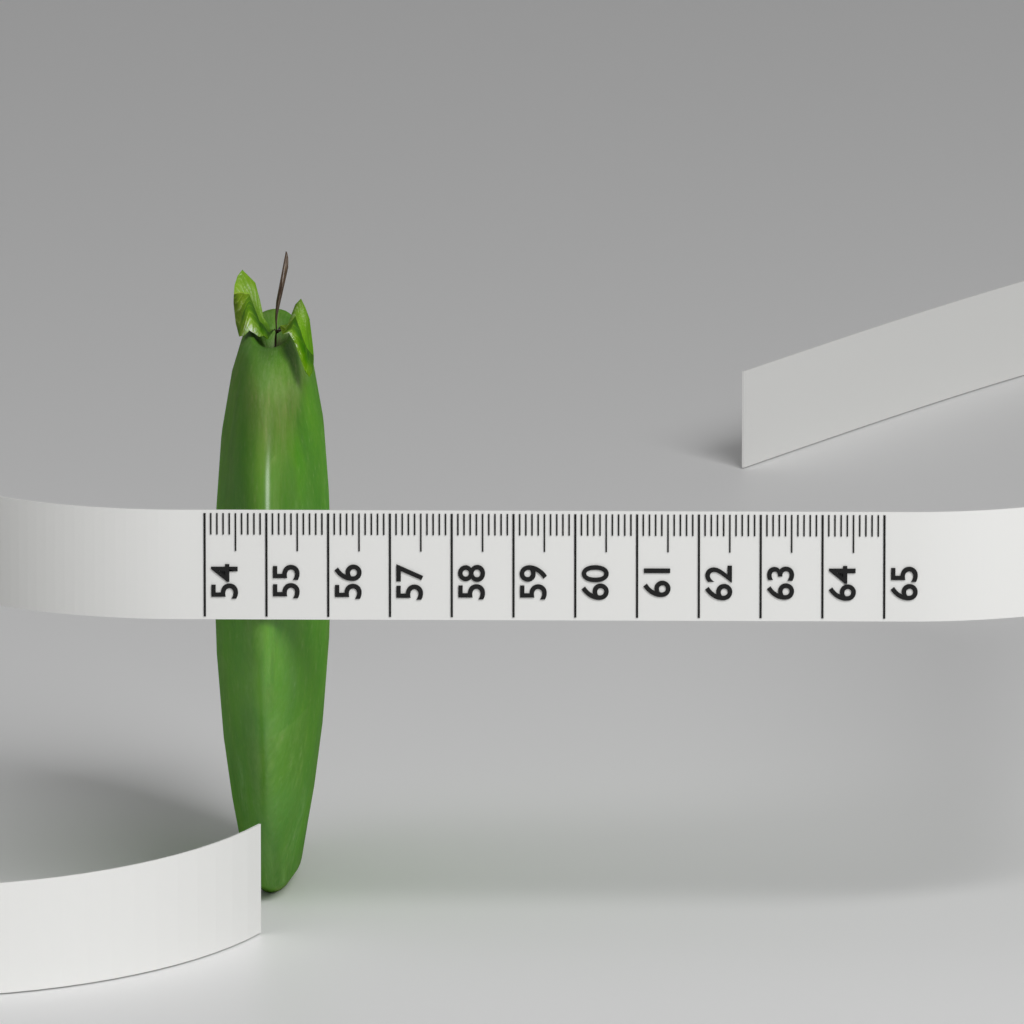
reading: 55.9 (no unit)
